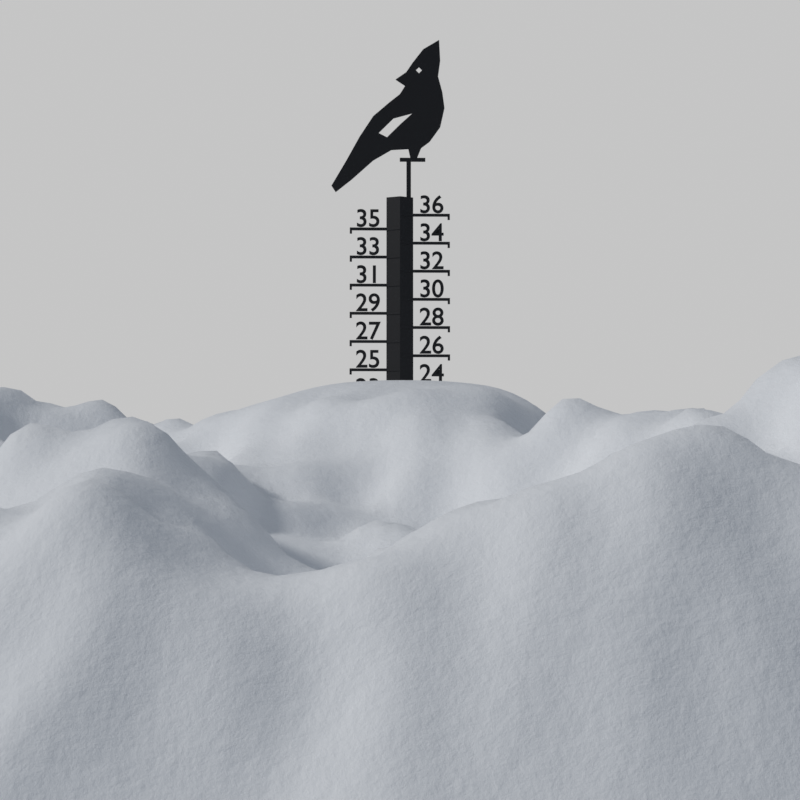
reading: 24 (no unit)
